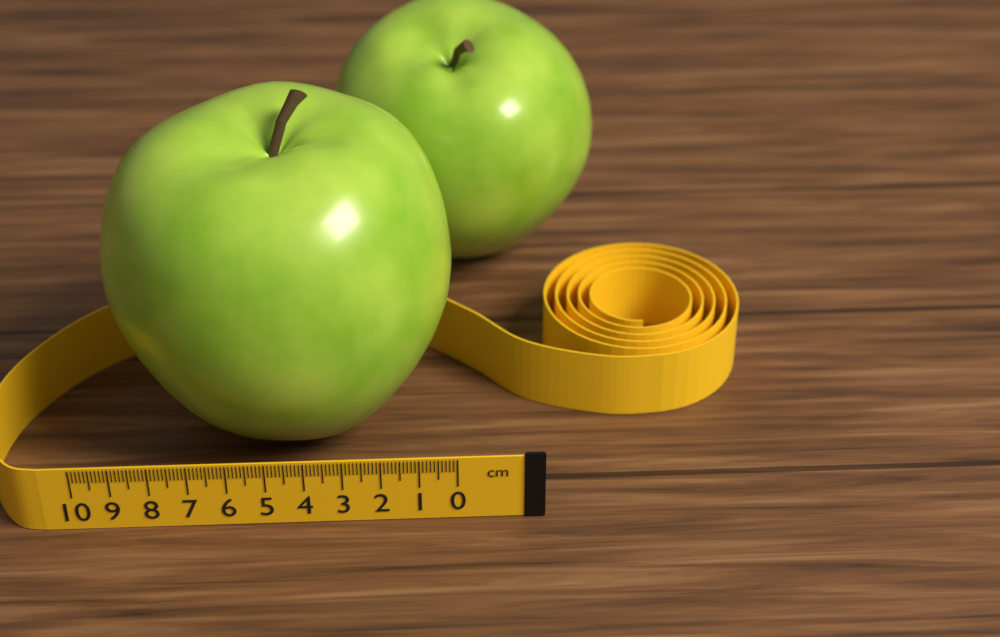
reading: 9.4 cm
